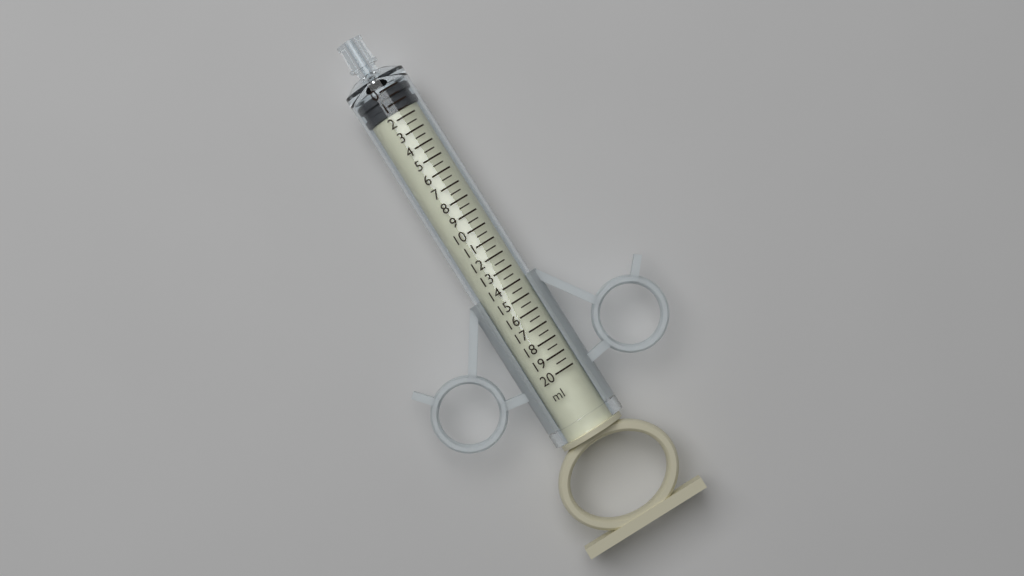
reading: 0.0 ml
